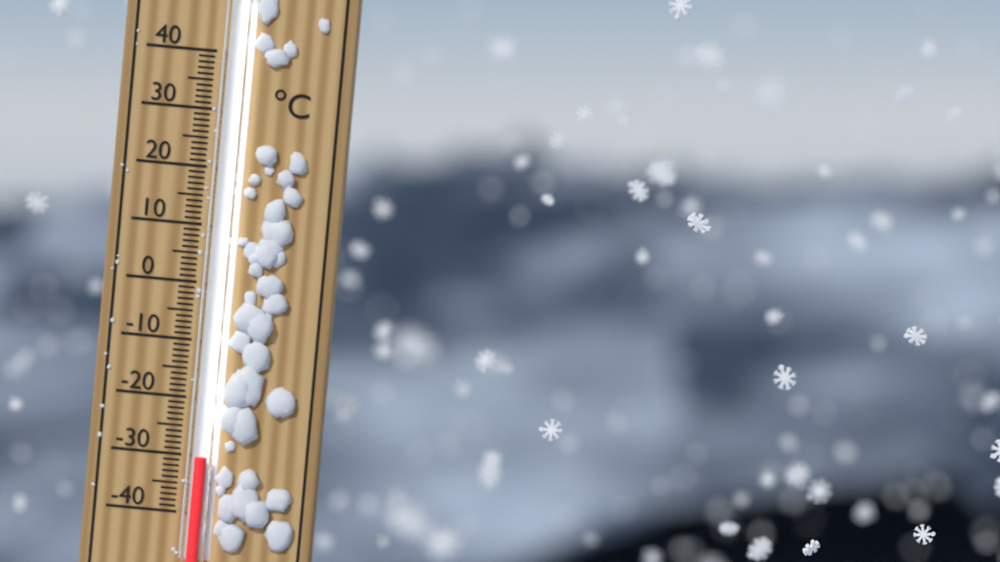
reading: -30 °C
